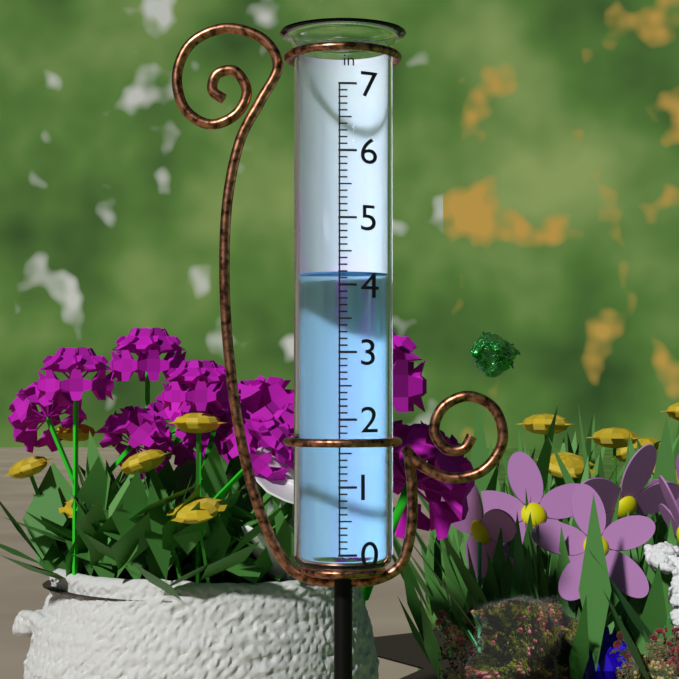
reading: 4.2 in
